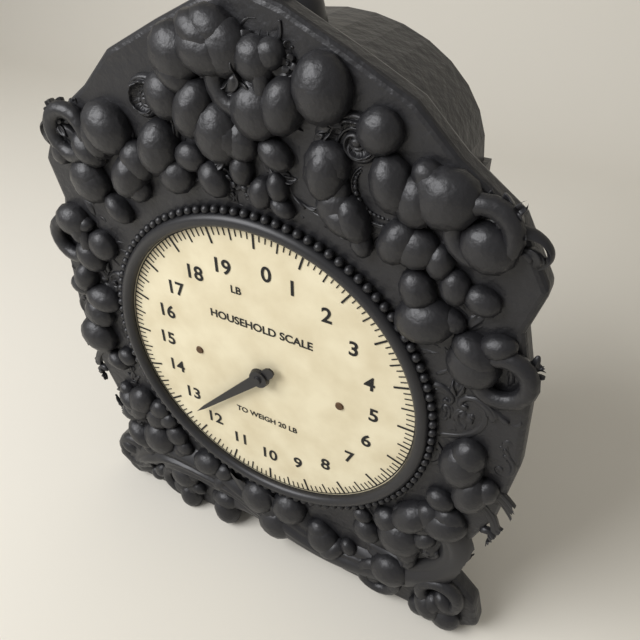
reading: 12.500 lb
